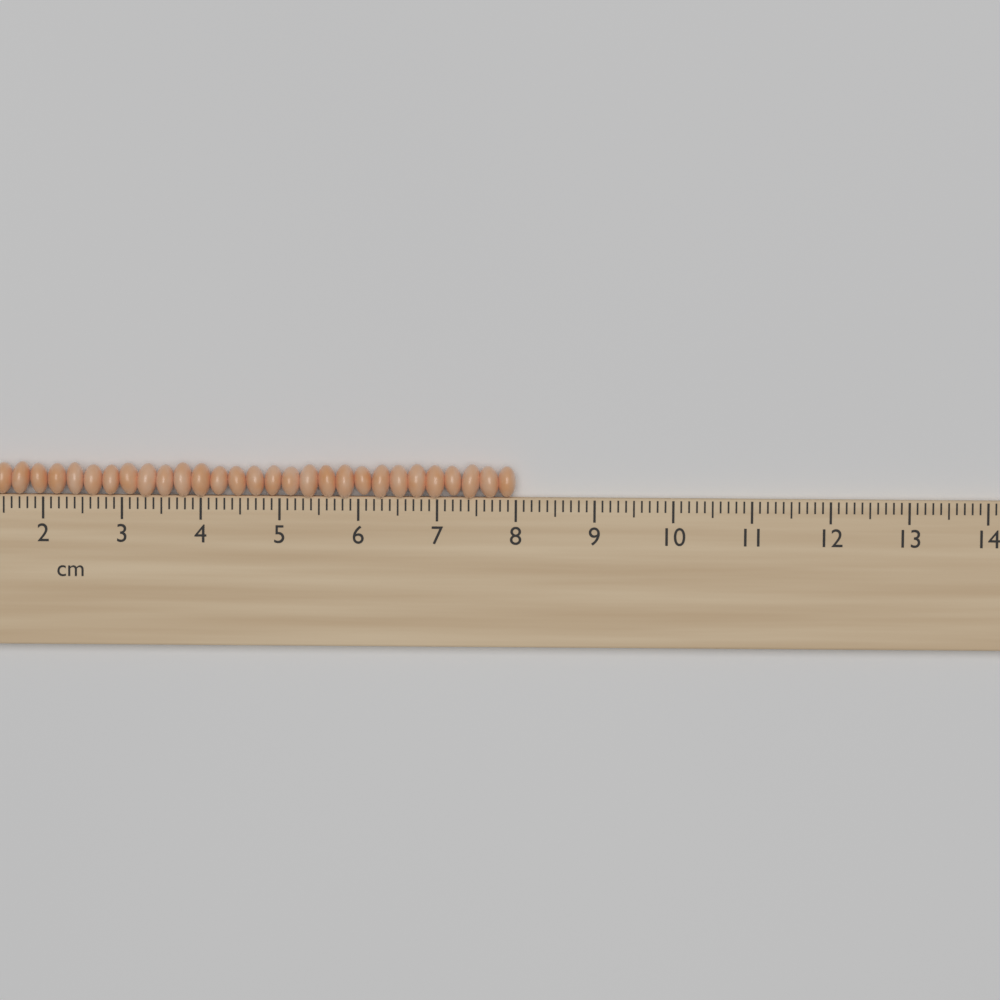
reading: 8.0 cm
